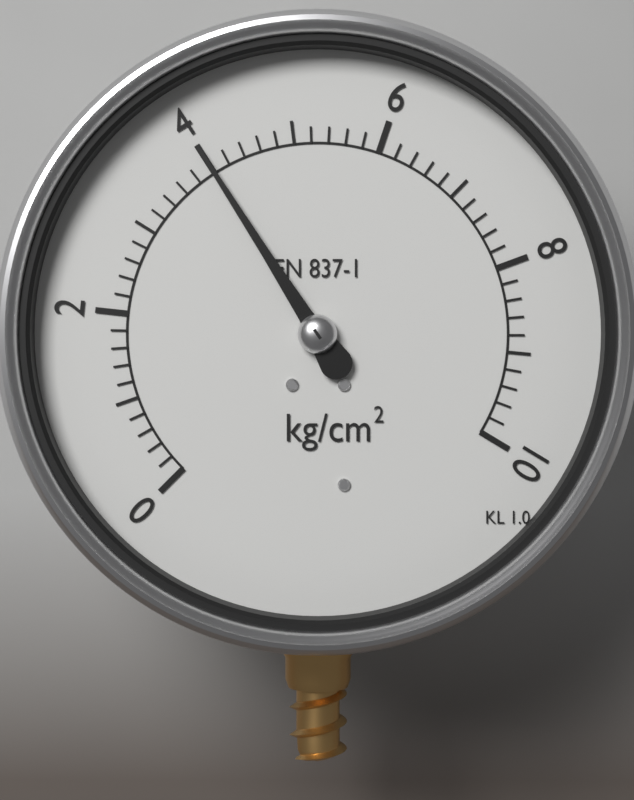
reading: 4.0 kg/cm²
